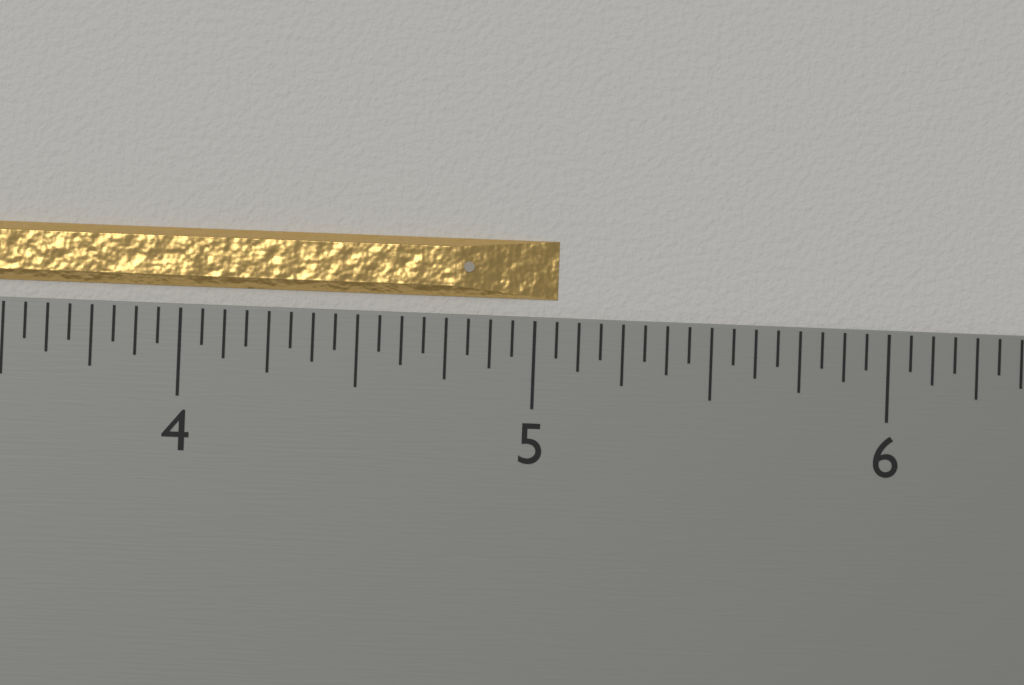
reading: 5.0625 inch
